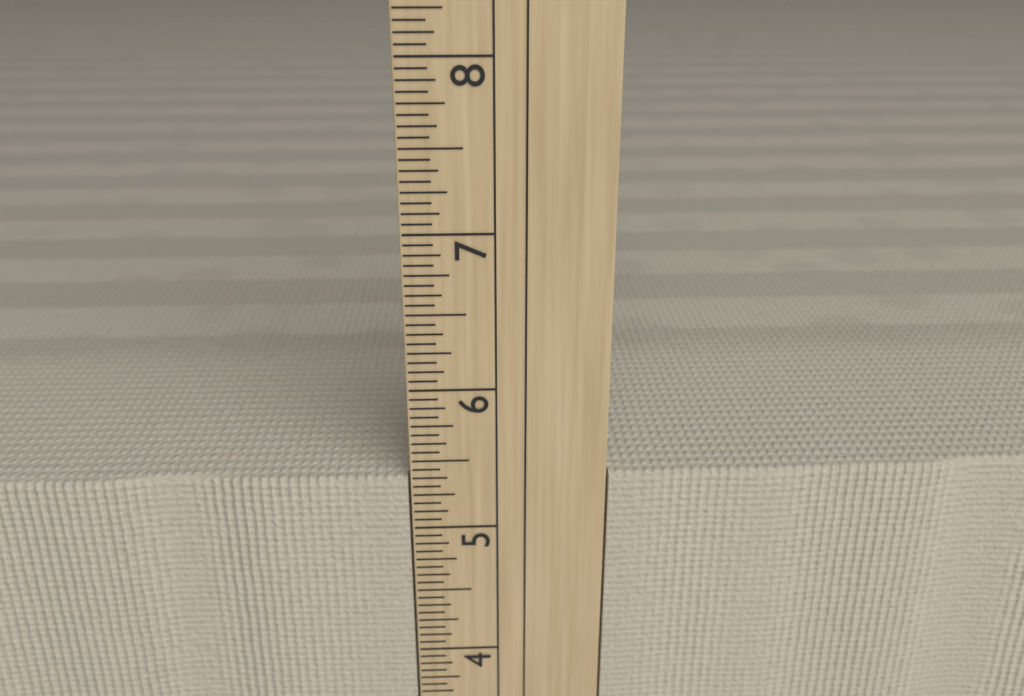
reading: 5.3750 in
